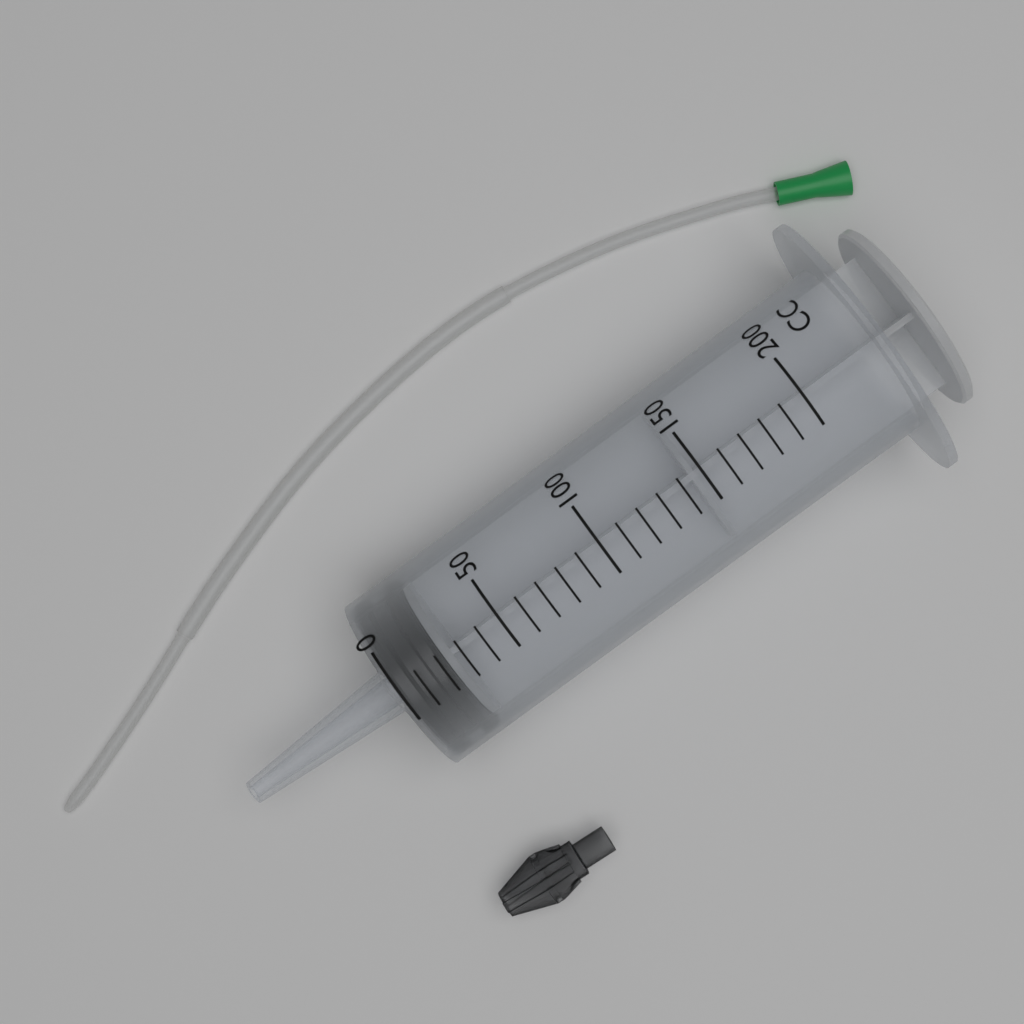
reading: 0 cc
